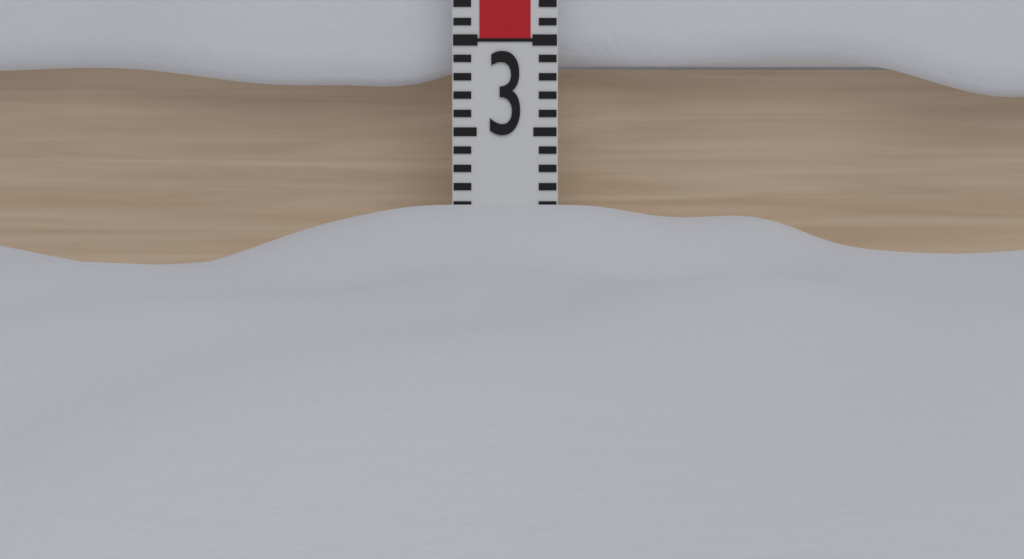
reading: 2.1 (no unit)
